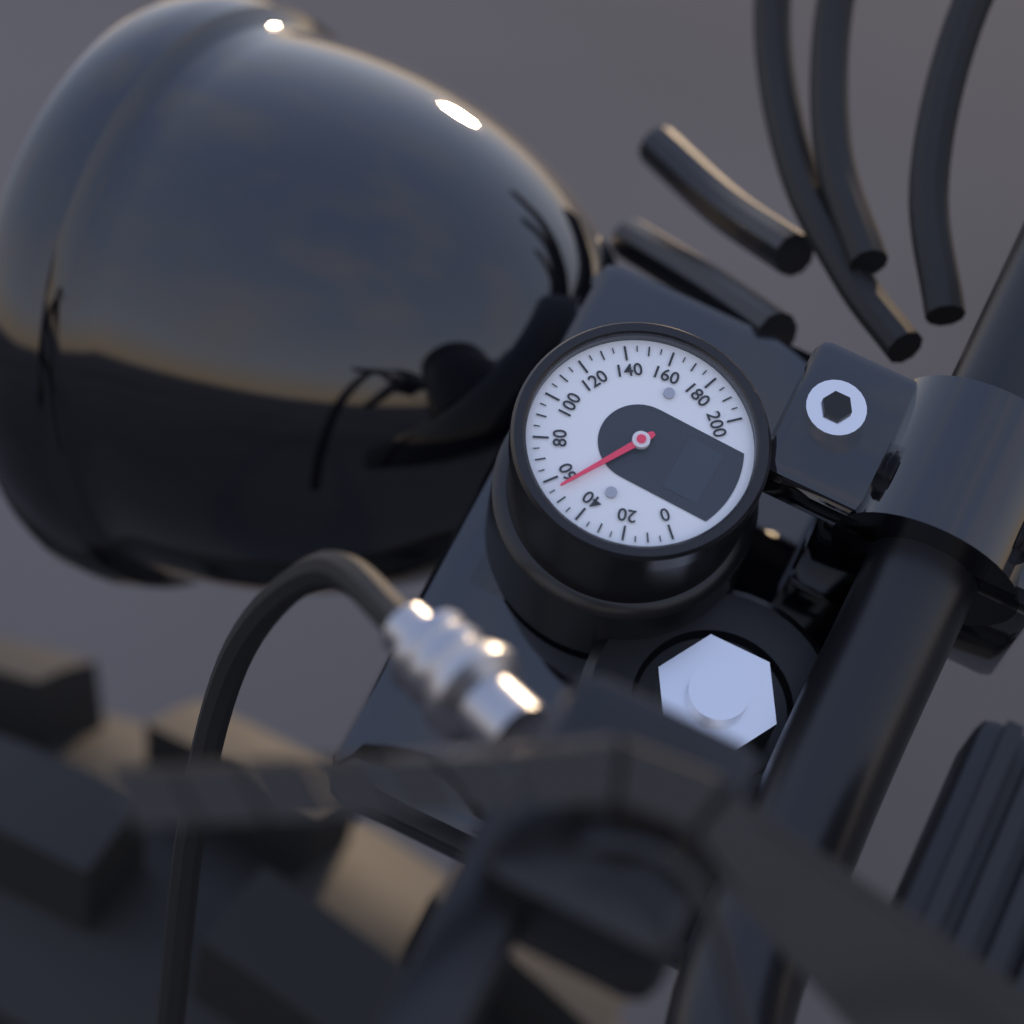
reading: 55 (no unit)
